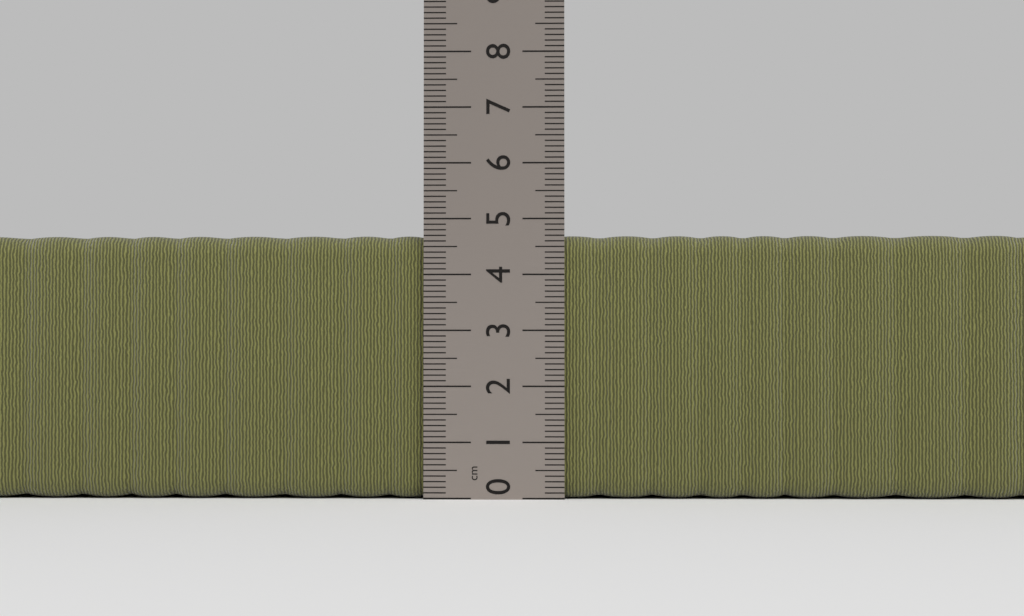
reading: 4.7 cm
